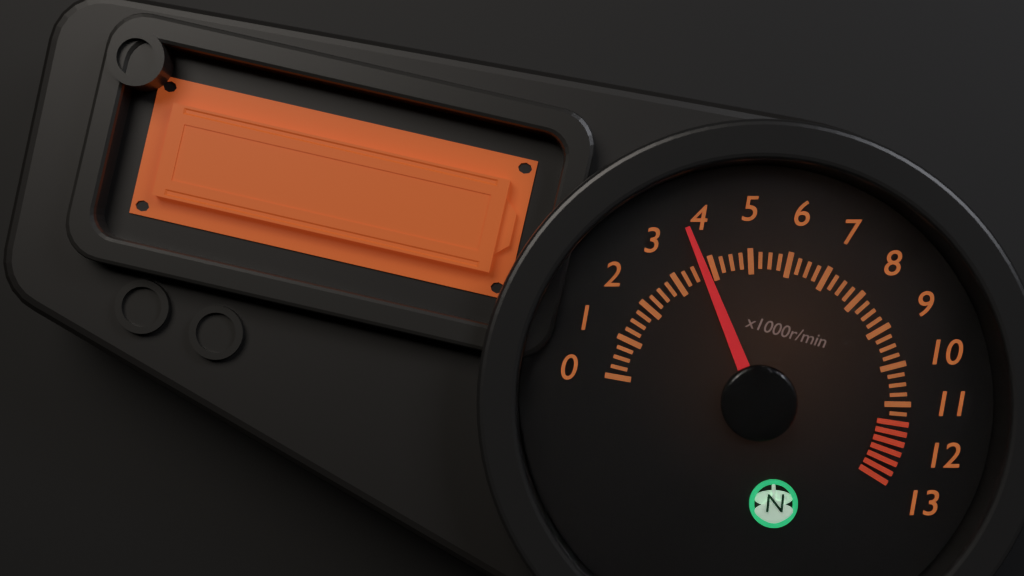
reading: 3.75 x1000r/min
